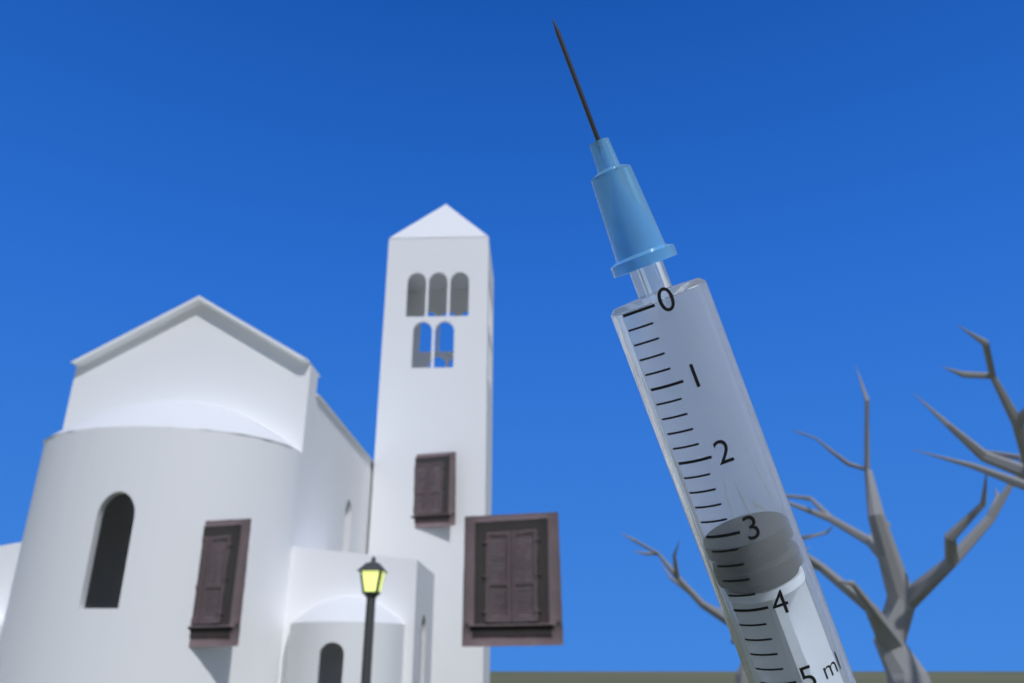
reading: 3.2 ml
